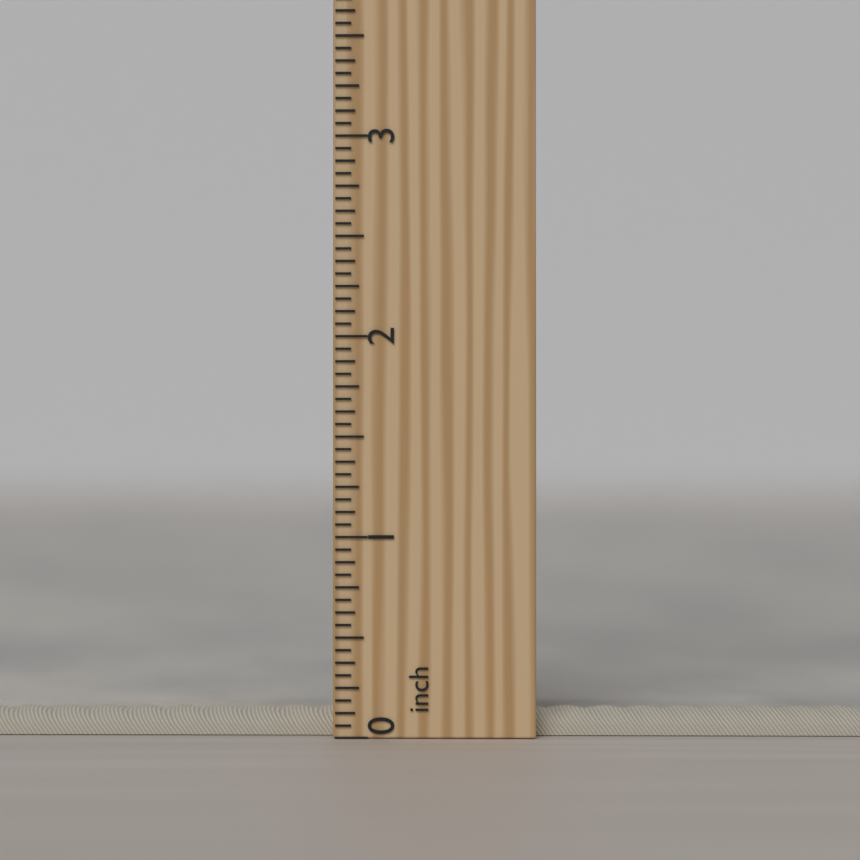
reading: 0.1250 inch
